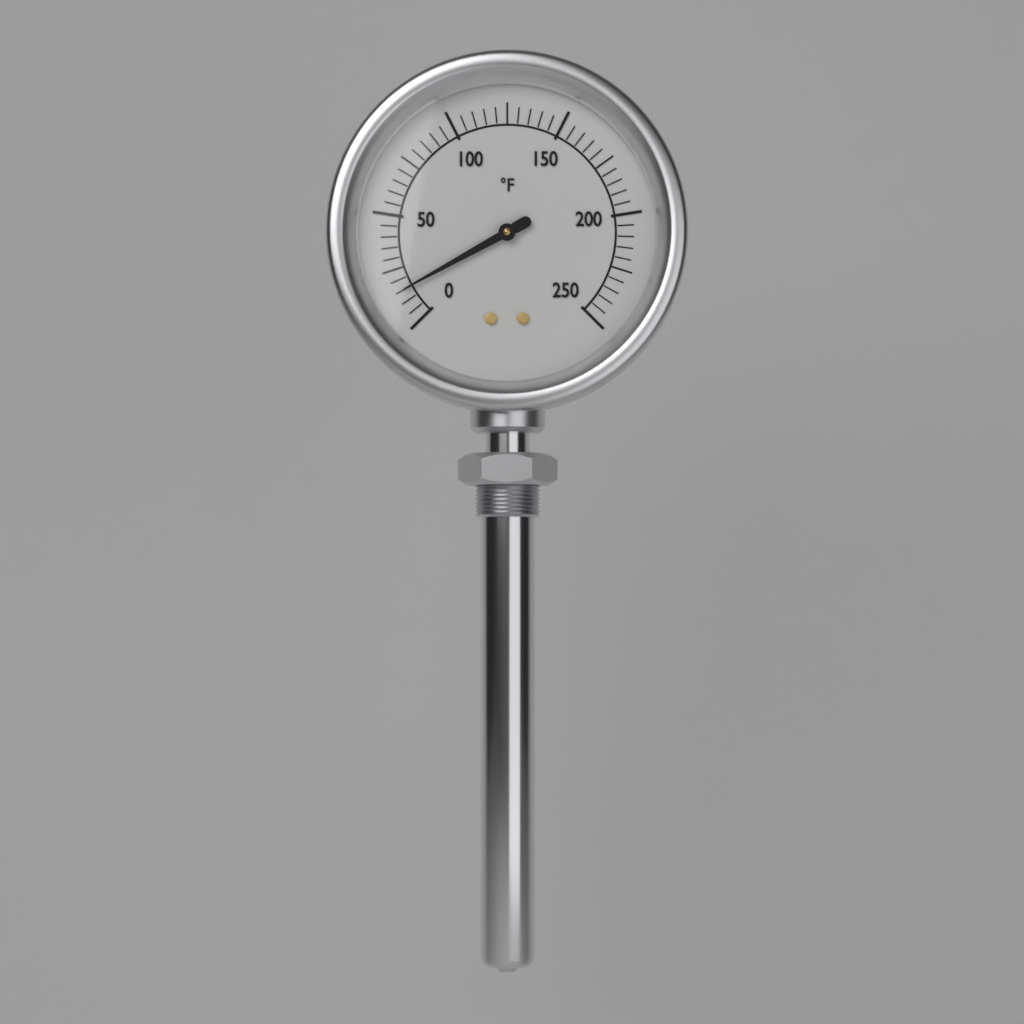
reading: 15 °F
